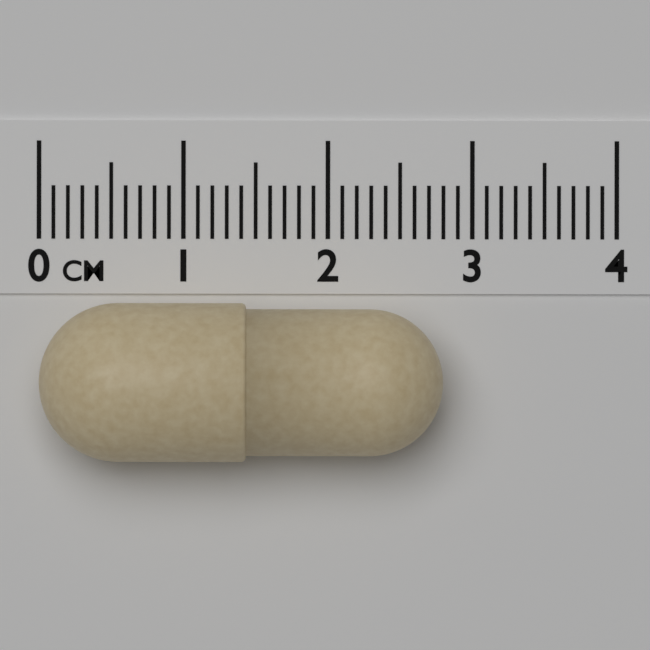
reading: 2.8 cm
